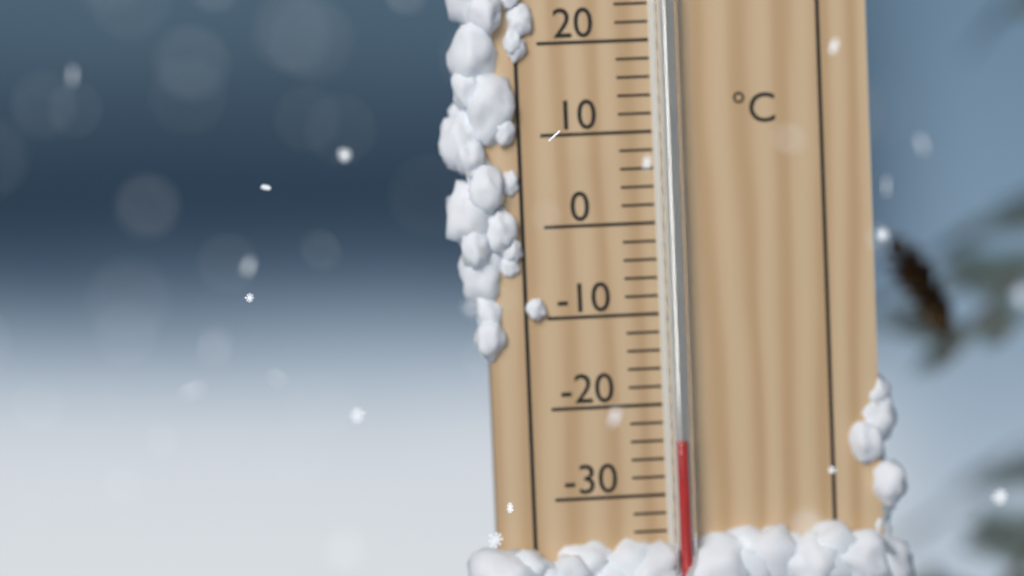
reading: -24 °C
